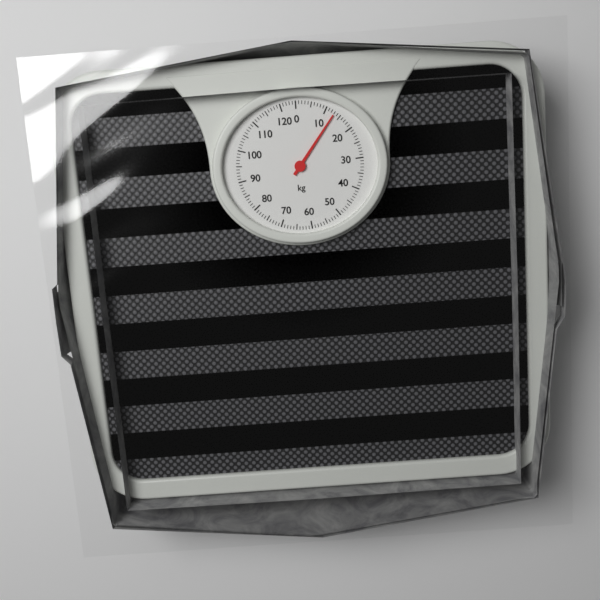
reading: 13 kg
